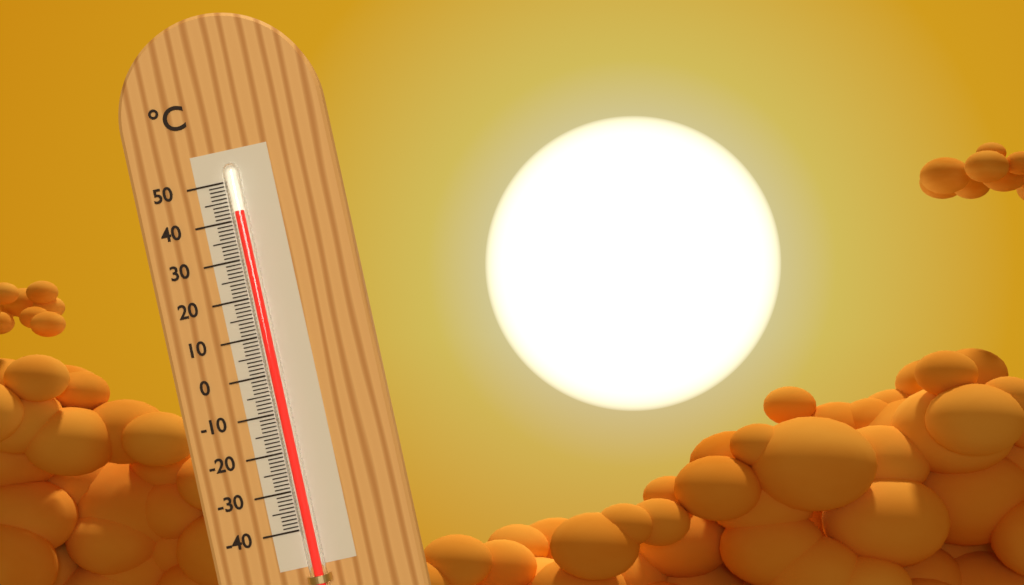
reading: 42 °C
